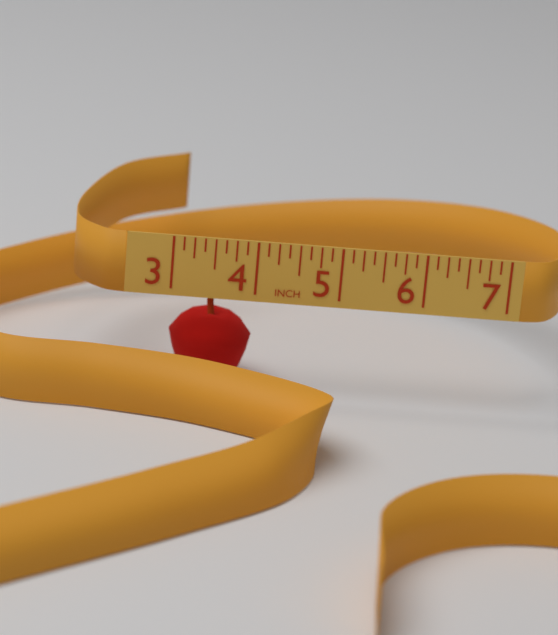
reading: 4.000 in
